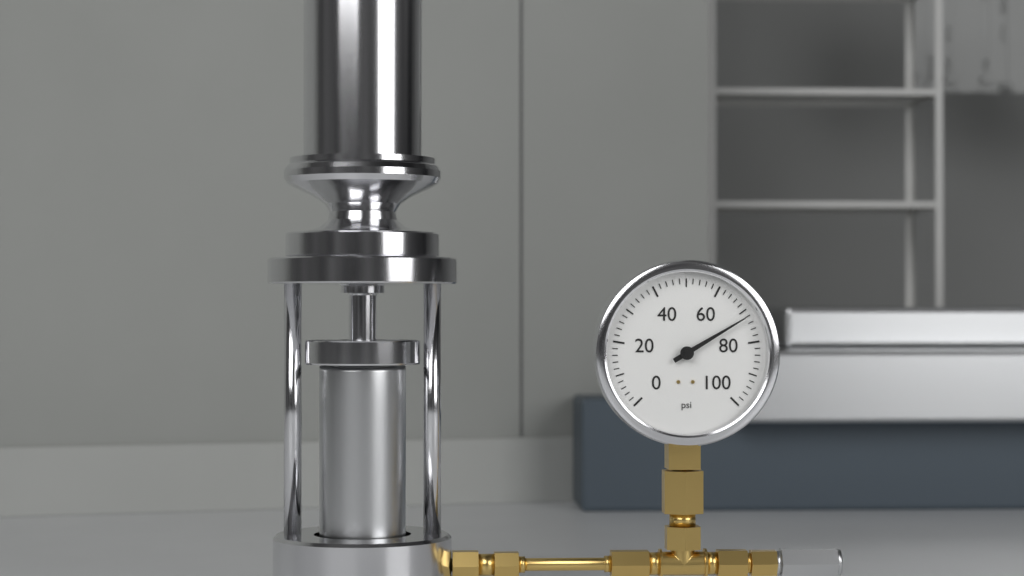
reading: 72 psi
